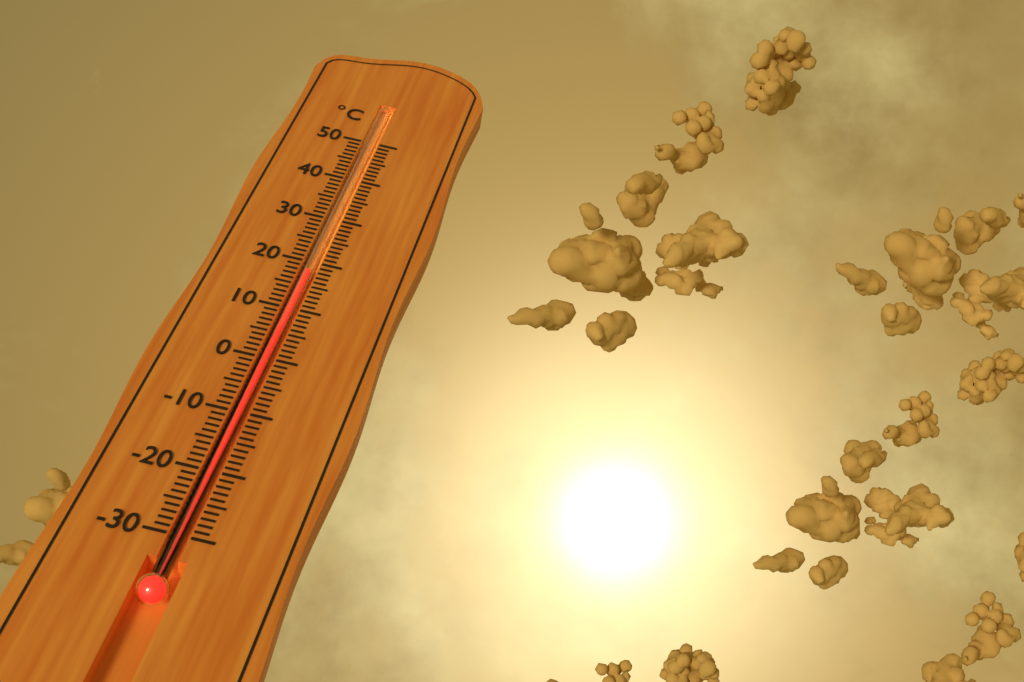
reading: 18 °C
